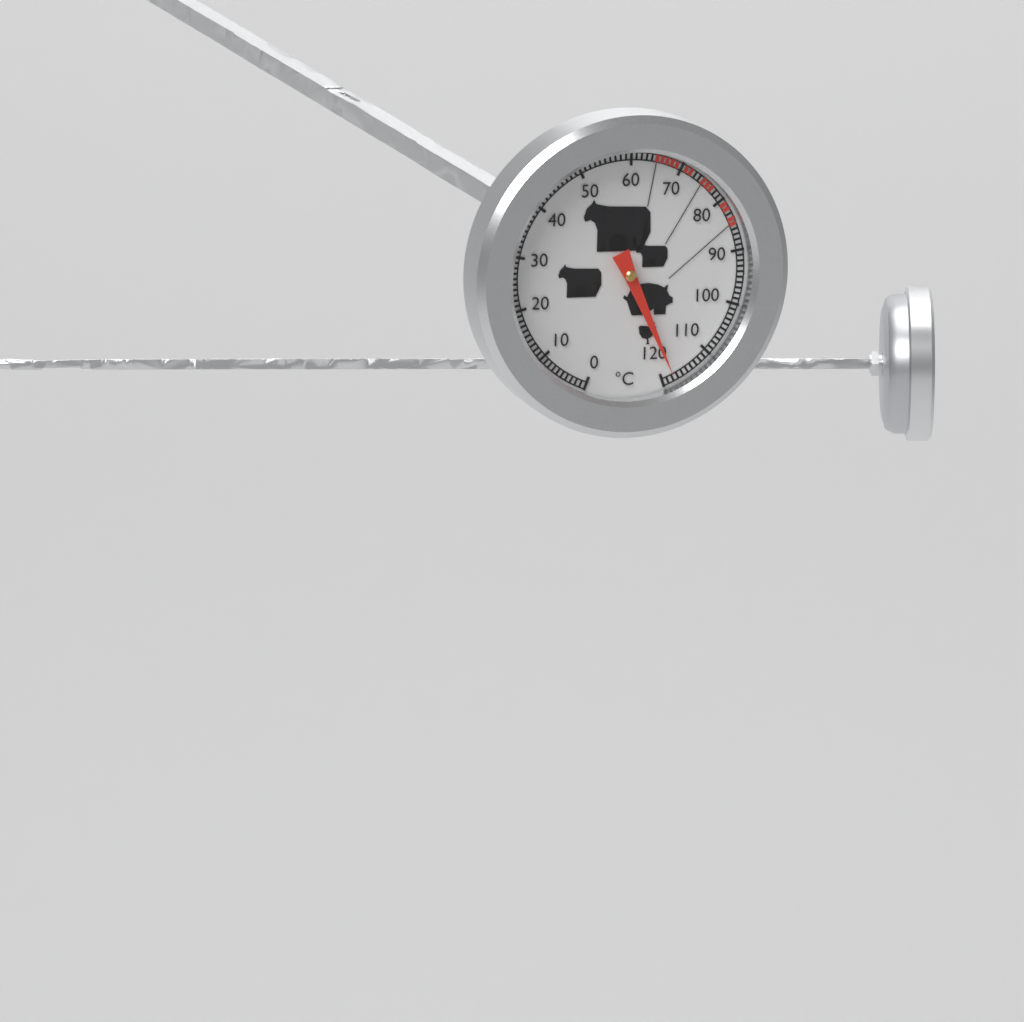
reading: 118 °C
